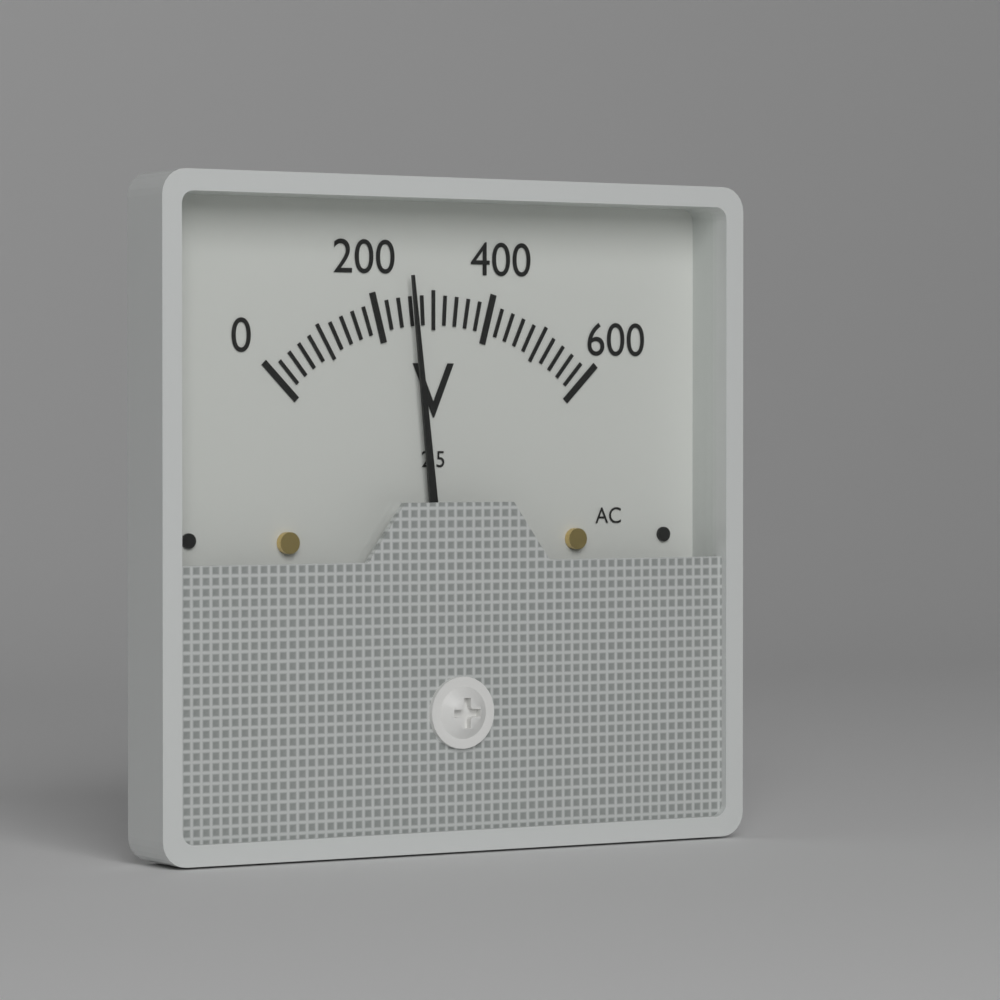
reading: 260 V
